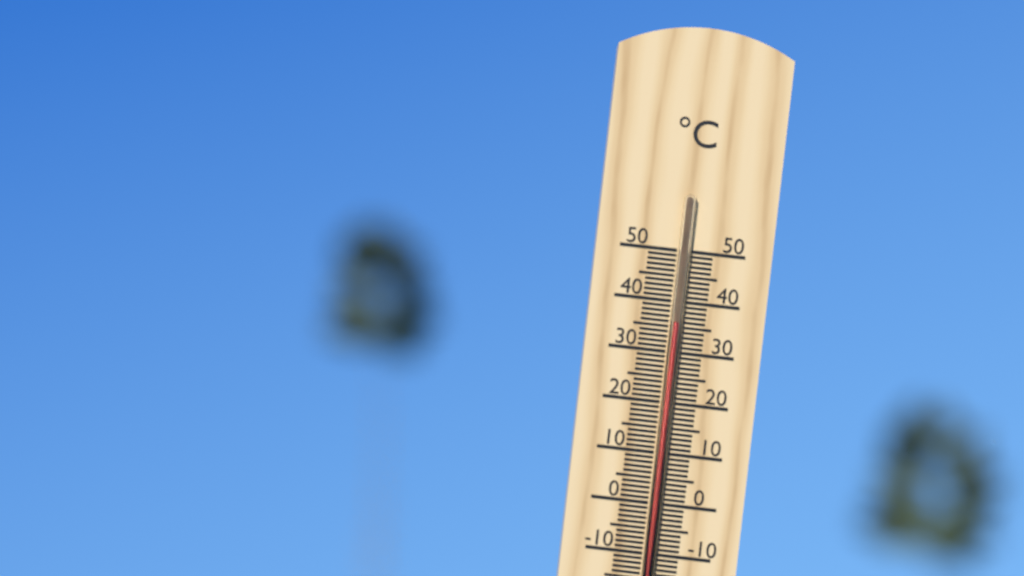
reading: 36 °C
